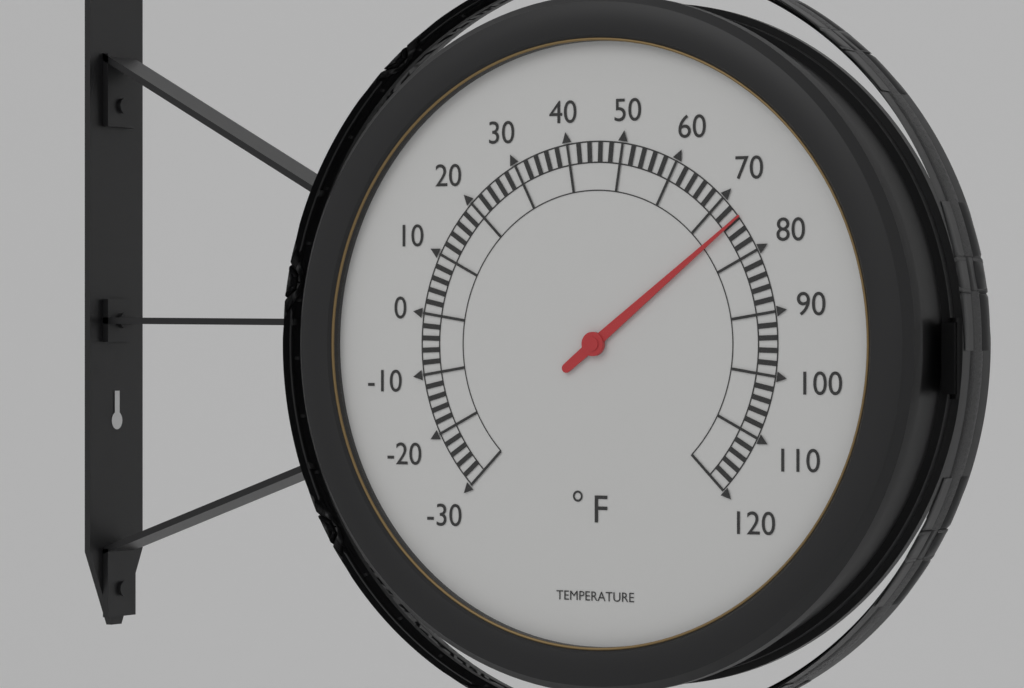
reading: 74 °F
